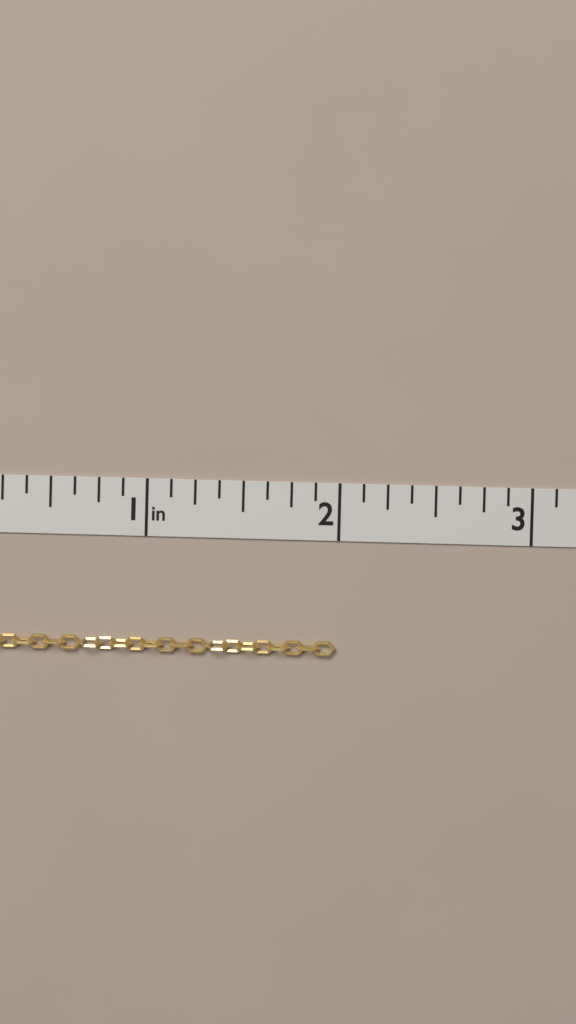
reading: 2.000 in
